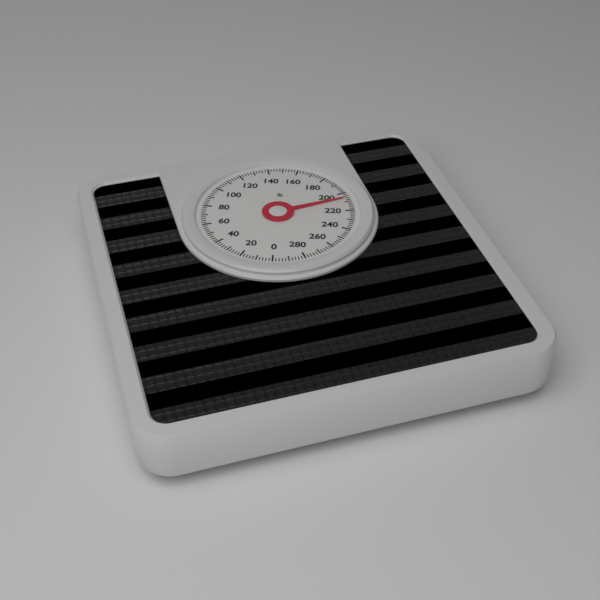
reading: 206 lb
